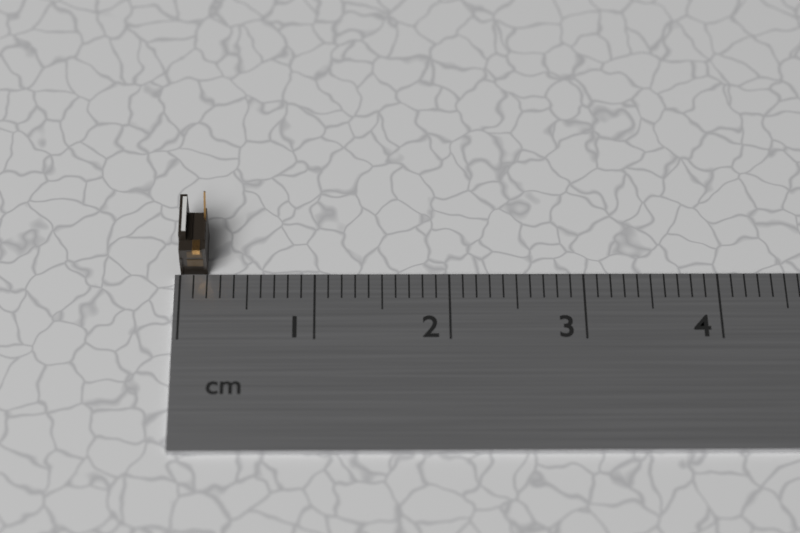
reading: 0.2 cm
